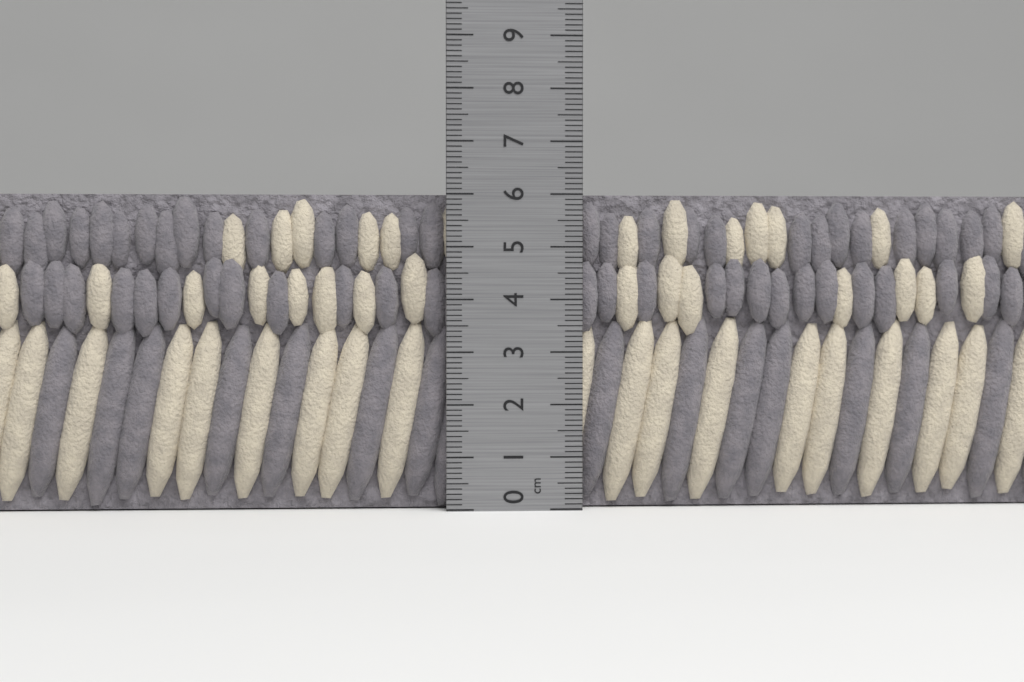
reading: 6.0 cm
